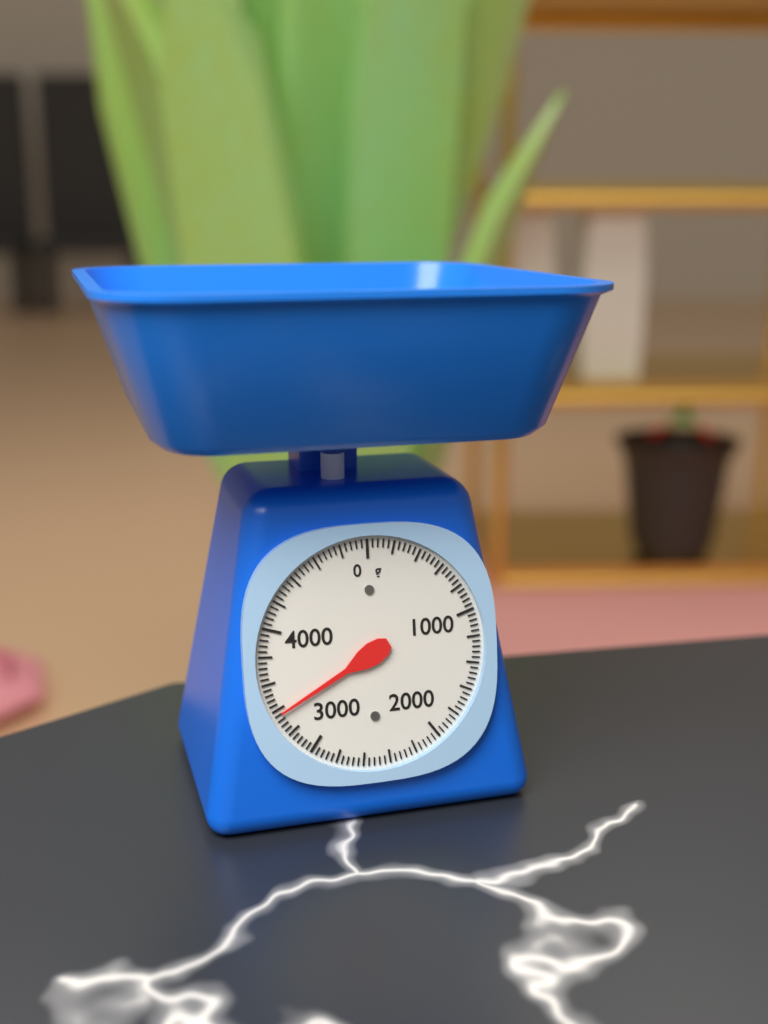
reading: 3360 g
